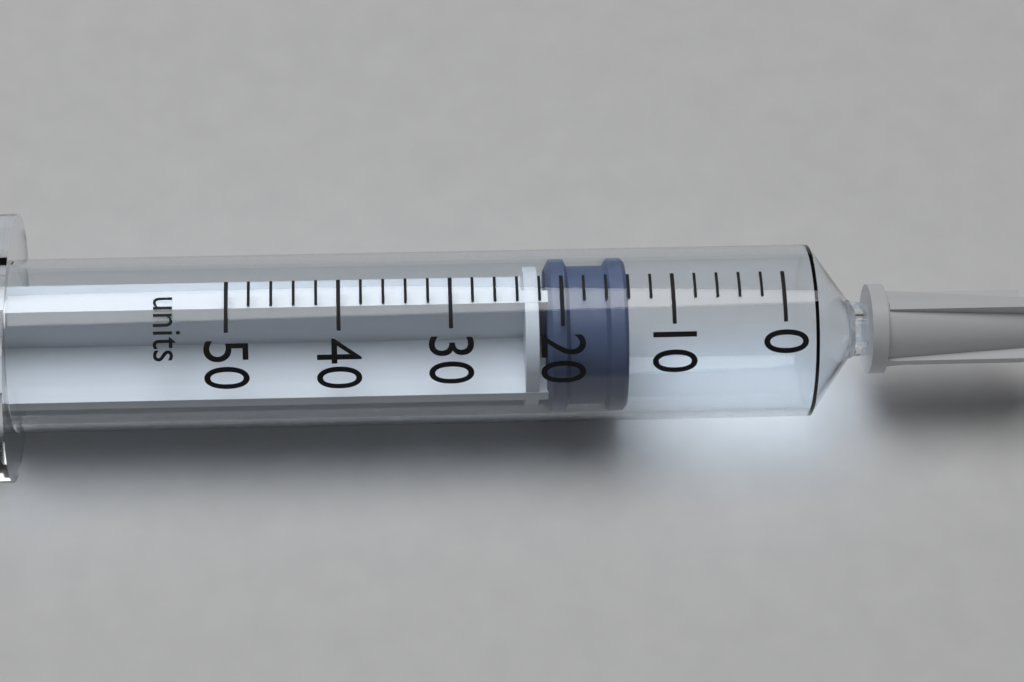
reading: 14 units
